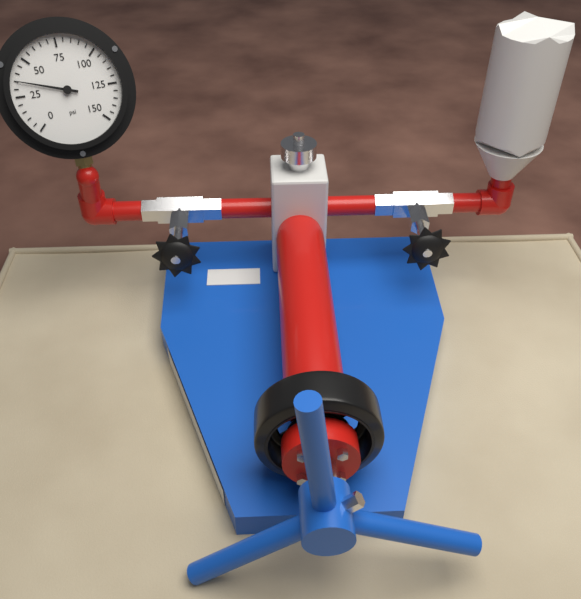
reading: 35 psi
